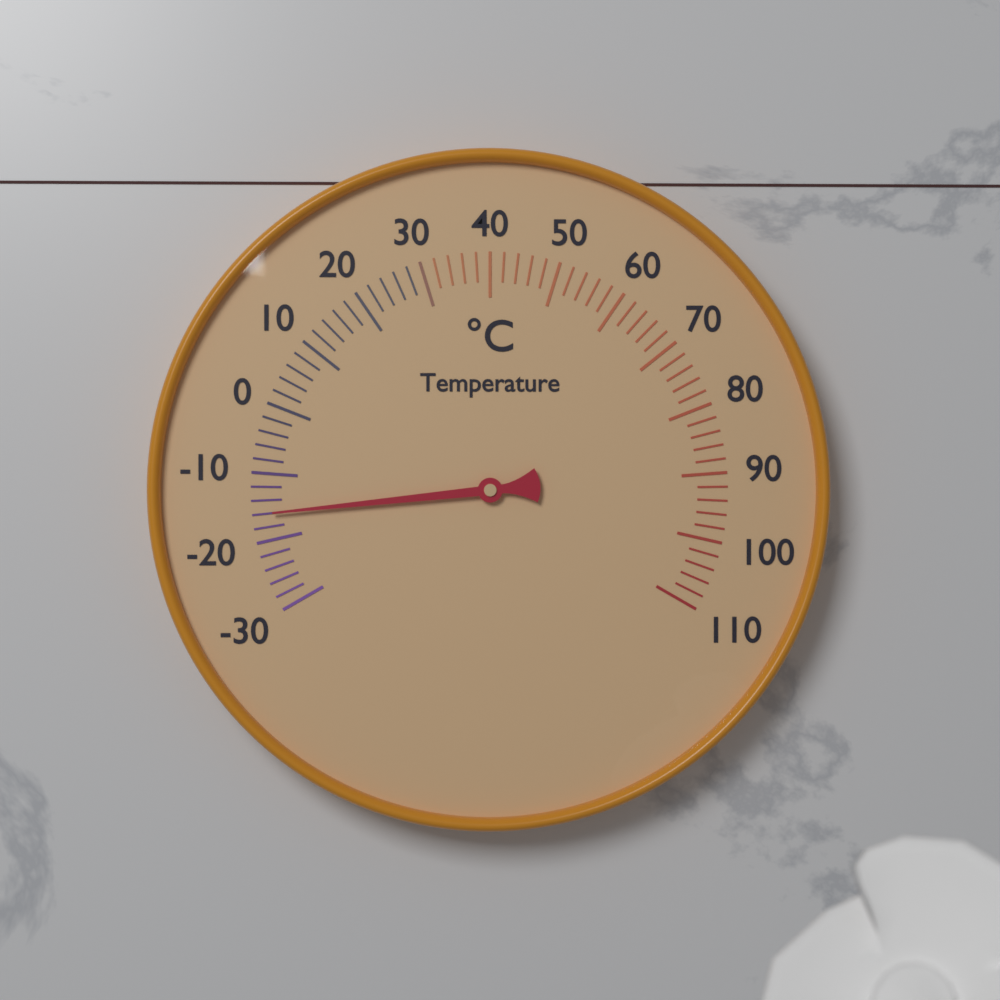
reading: -16 °C
